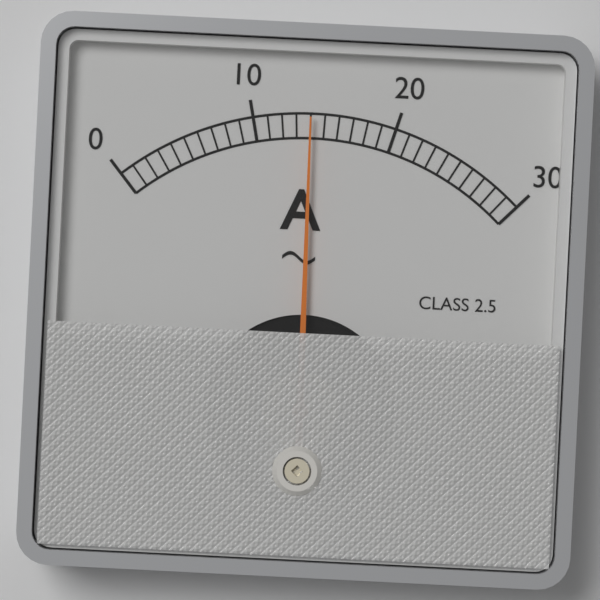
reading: 14 A
